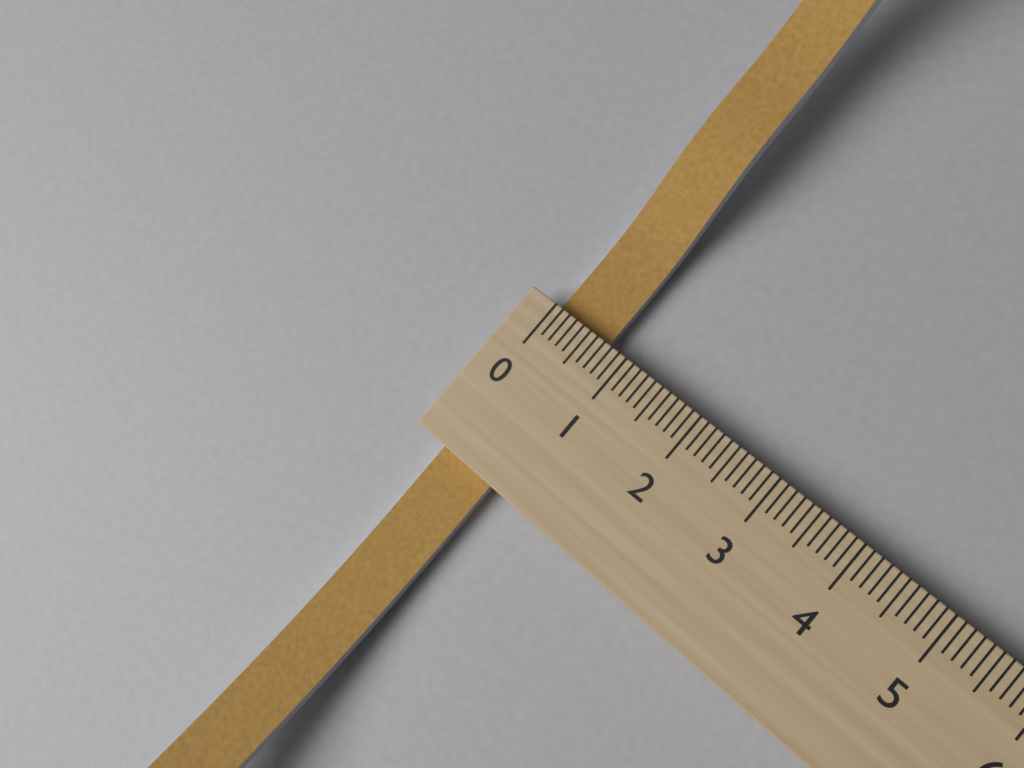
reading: 0.7 (no unit)
